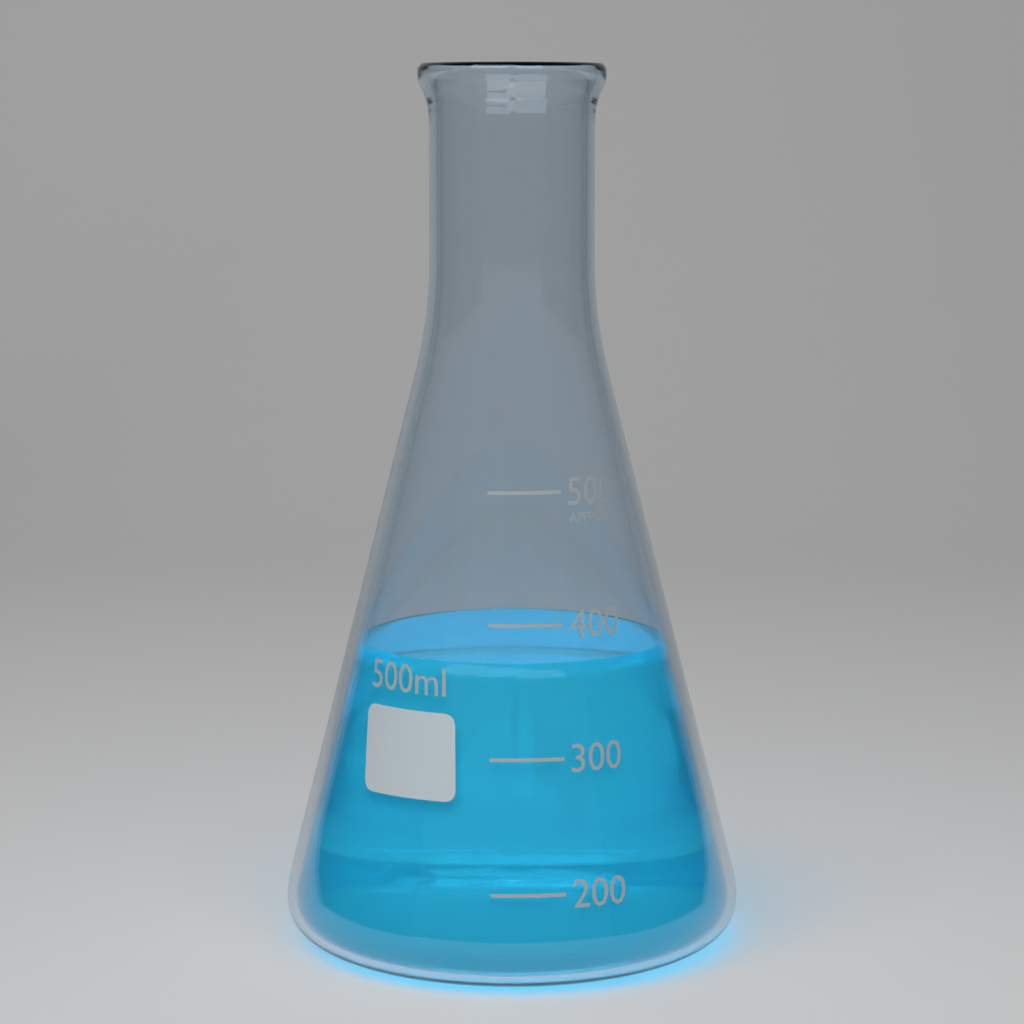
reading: 370 ml
